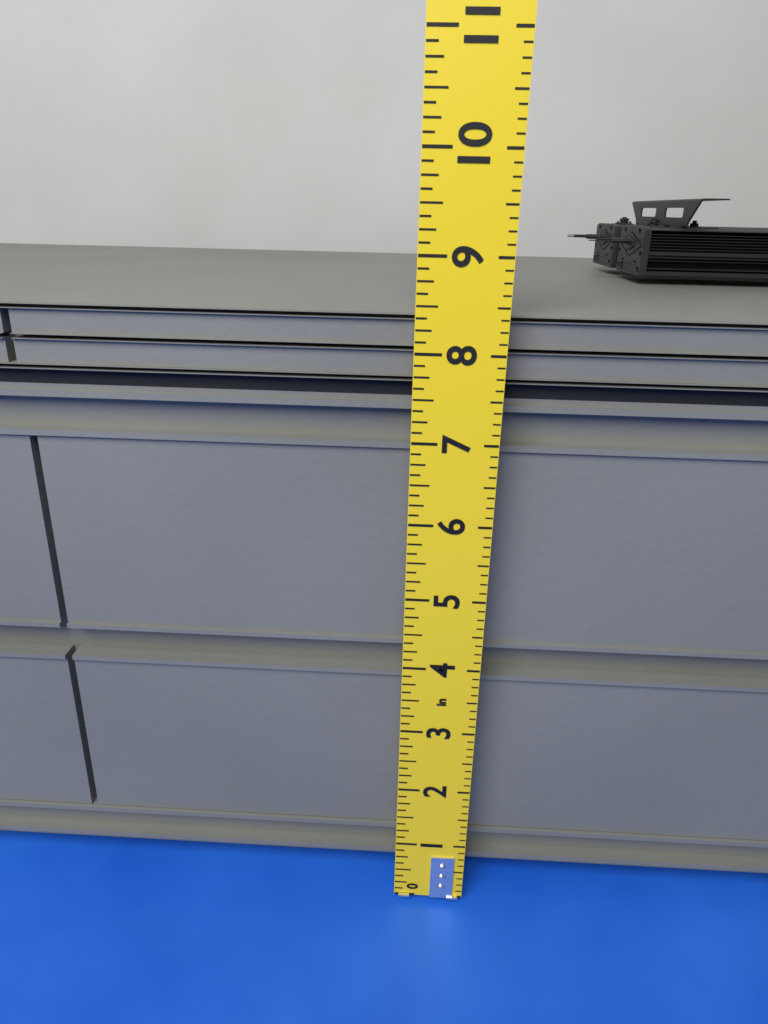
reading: 8.375 in
